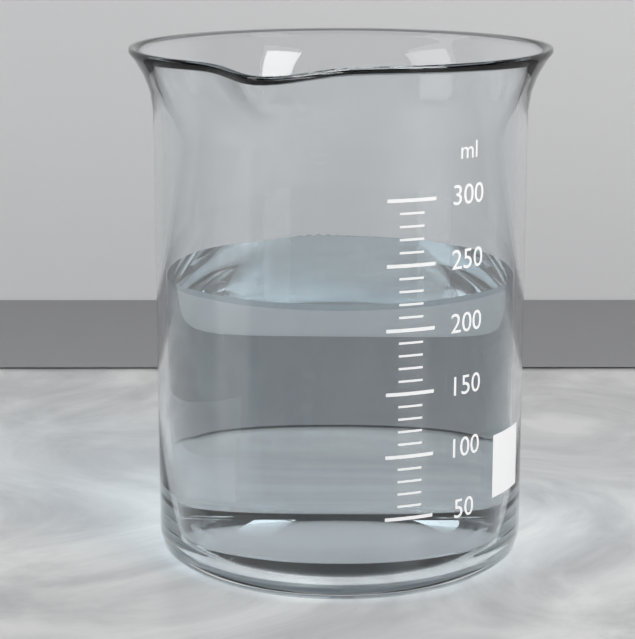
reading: 220 ml
